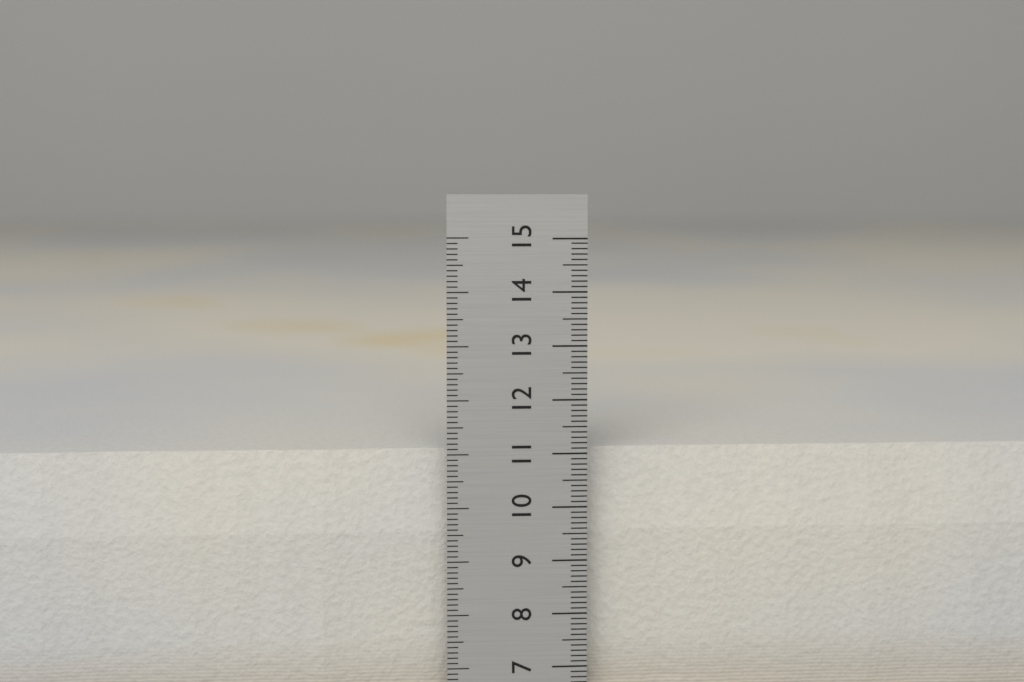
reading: 11.0 cm
